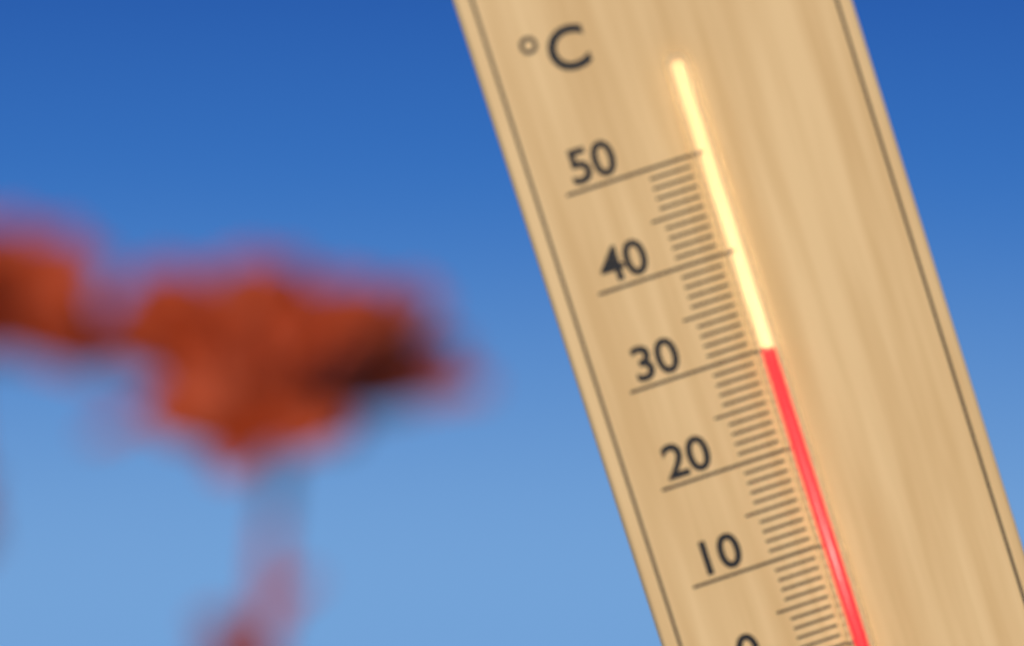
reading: 30 °C
